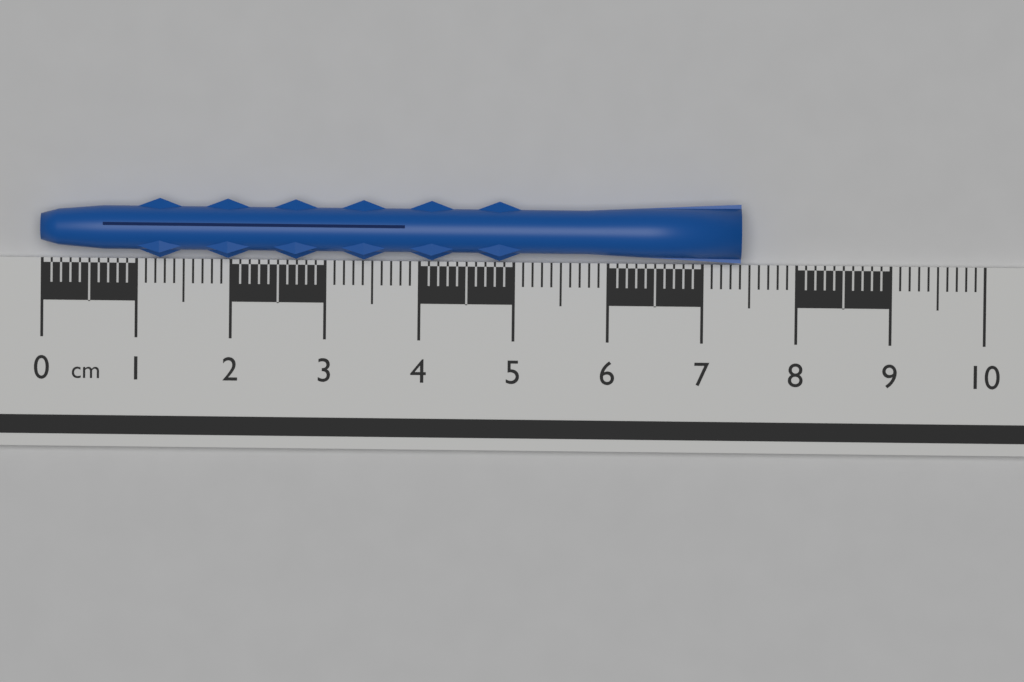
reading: 7.4 cm
